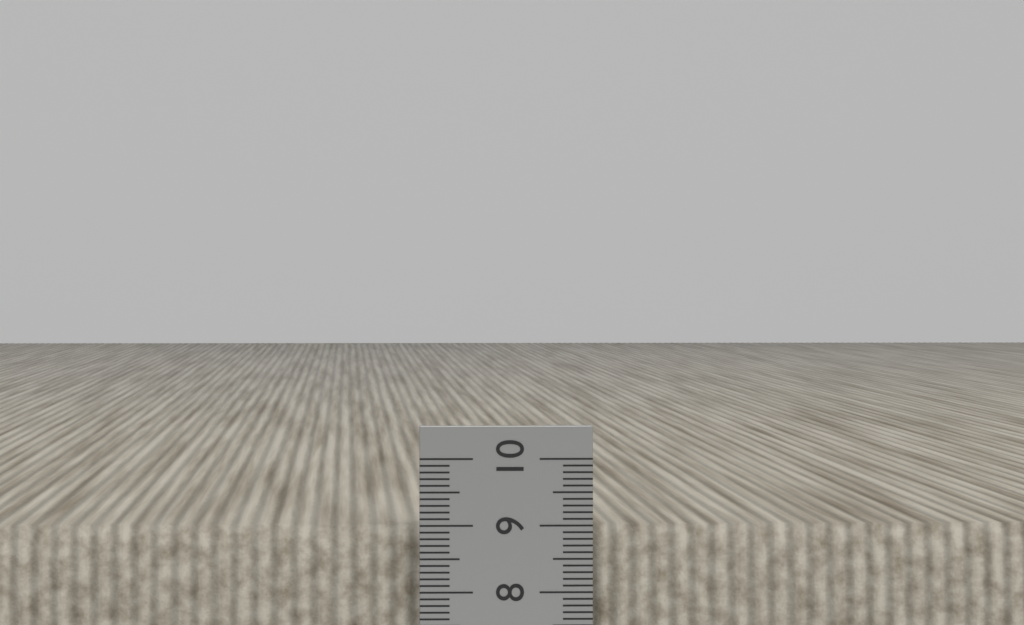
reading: 9.0 cm
